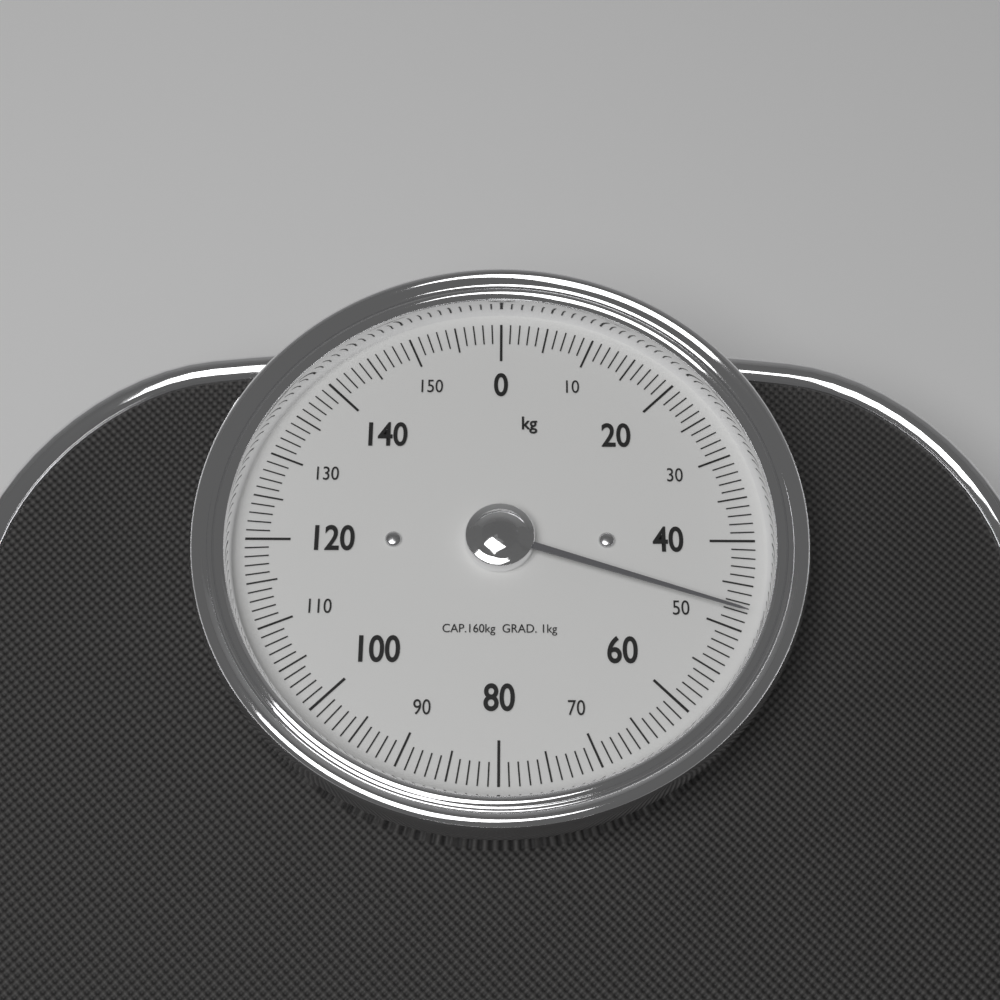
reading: 48 kg
